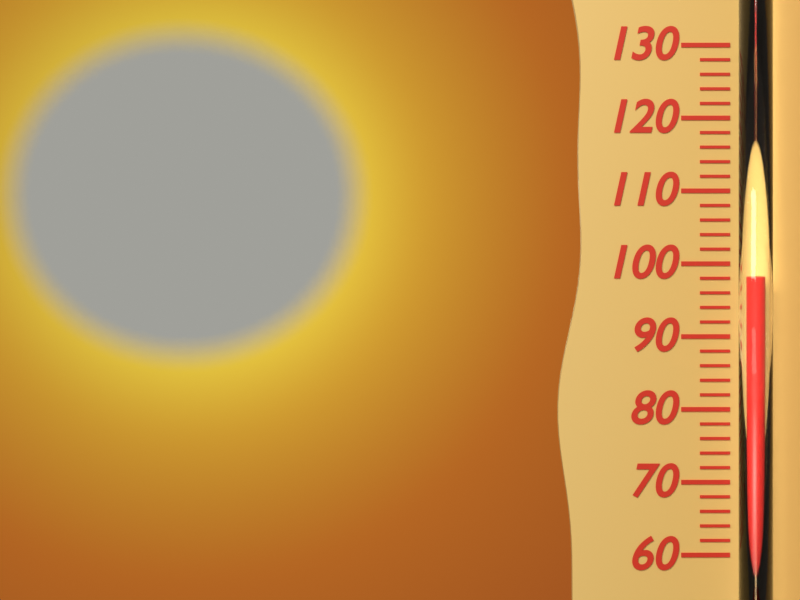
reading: 98 (no unit)
